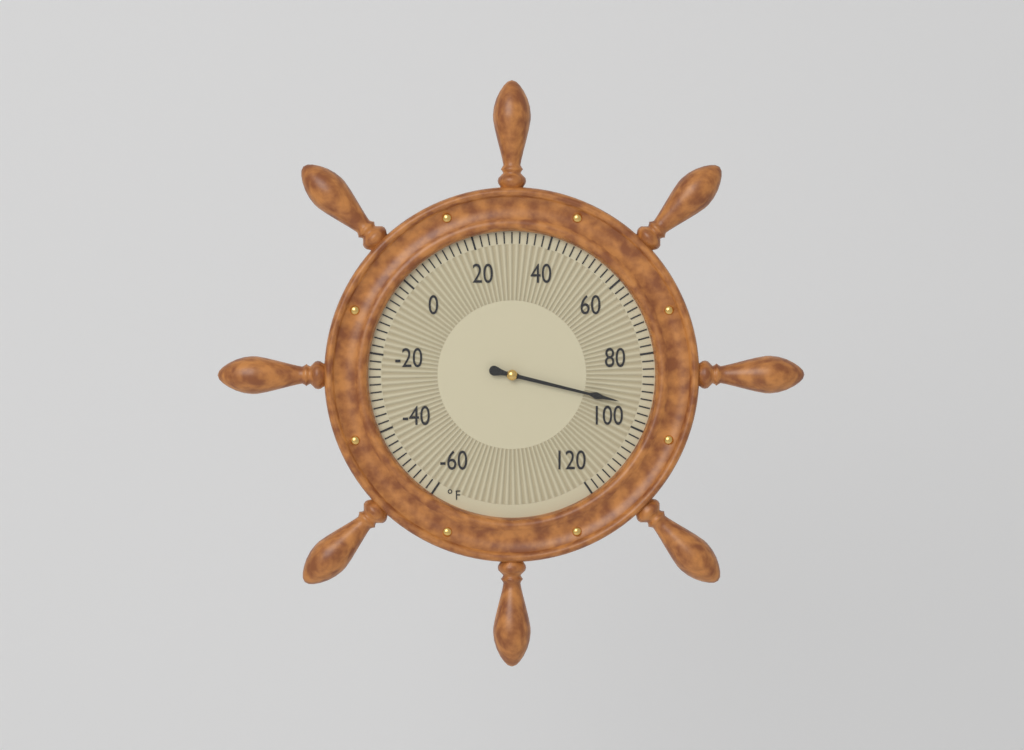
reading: 94 °F
